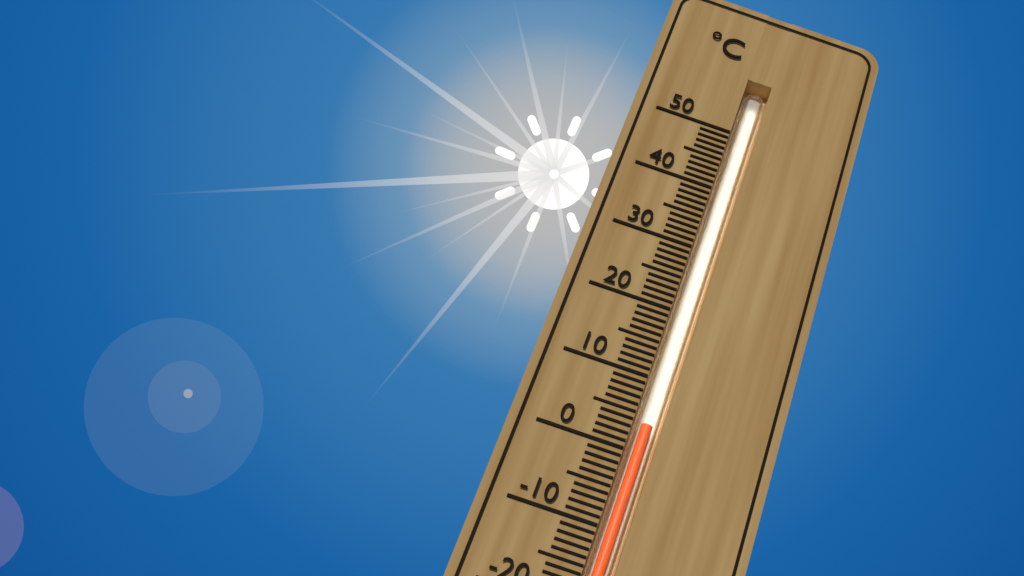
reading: 4 °C
